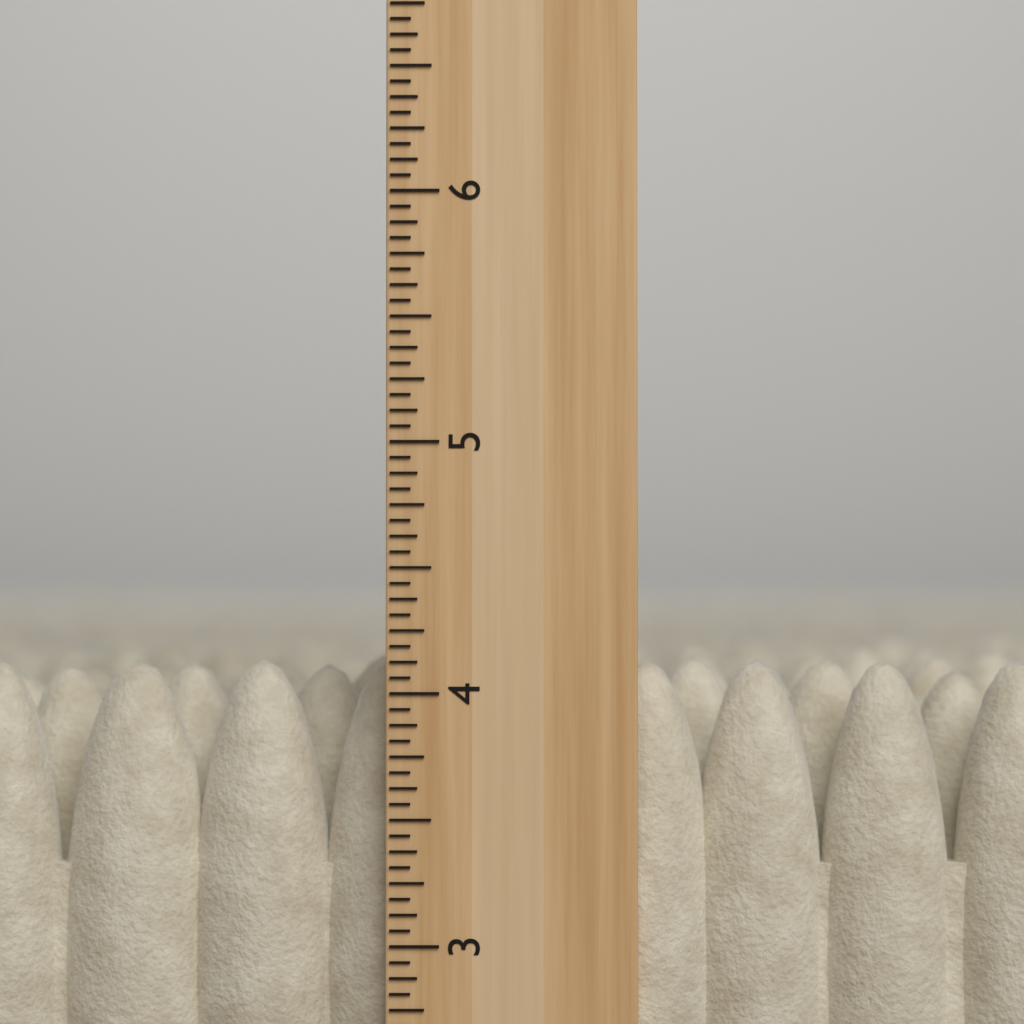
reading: 4.1250 inch
